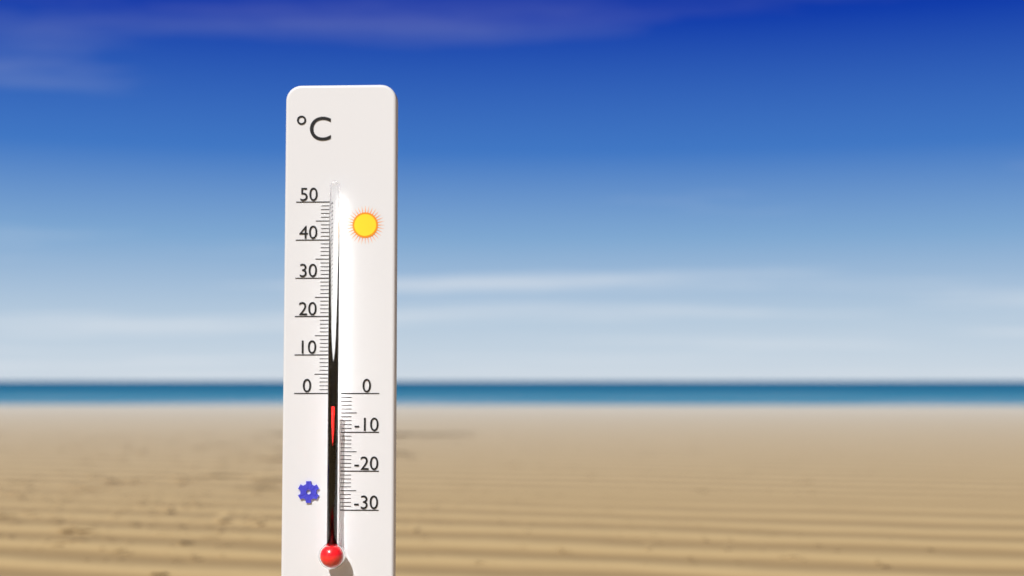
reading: -3 °C
